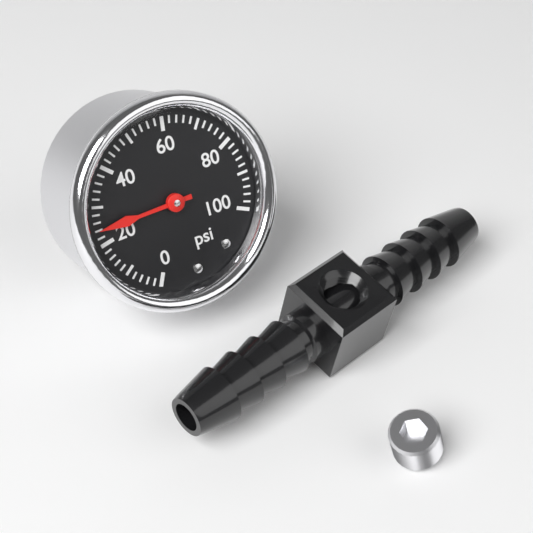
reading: 24 psi
